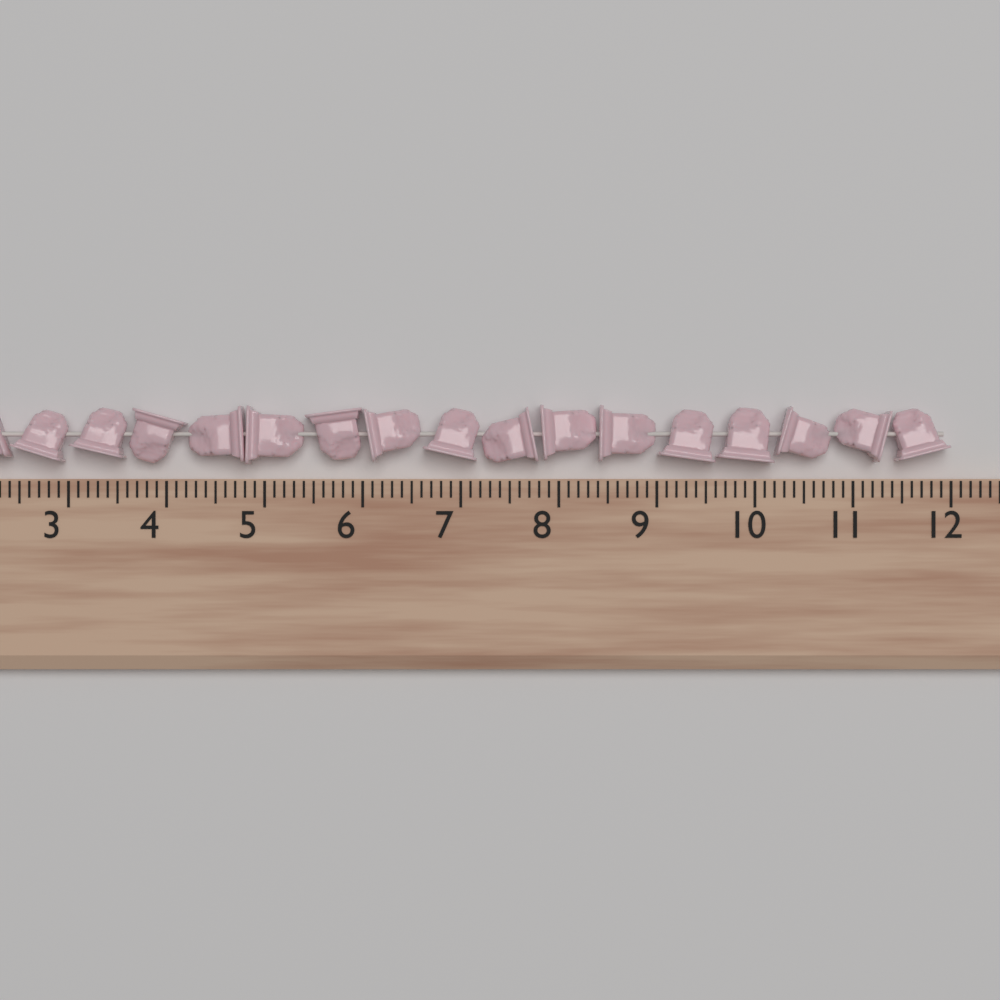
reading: 12.0 (no unit)
